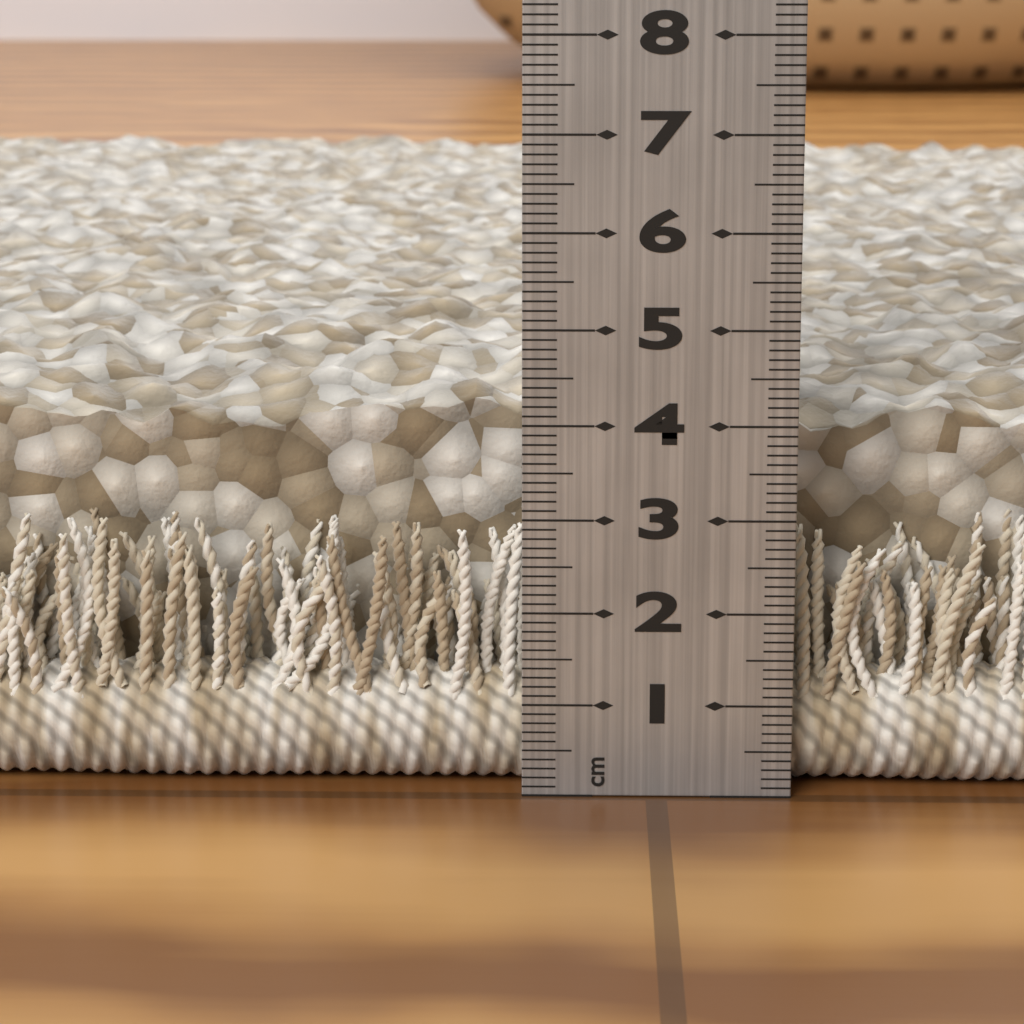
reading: 4.6 cm
